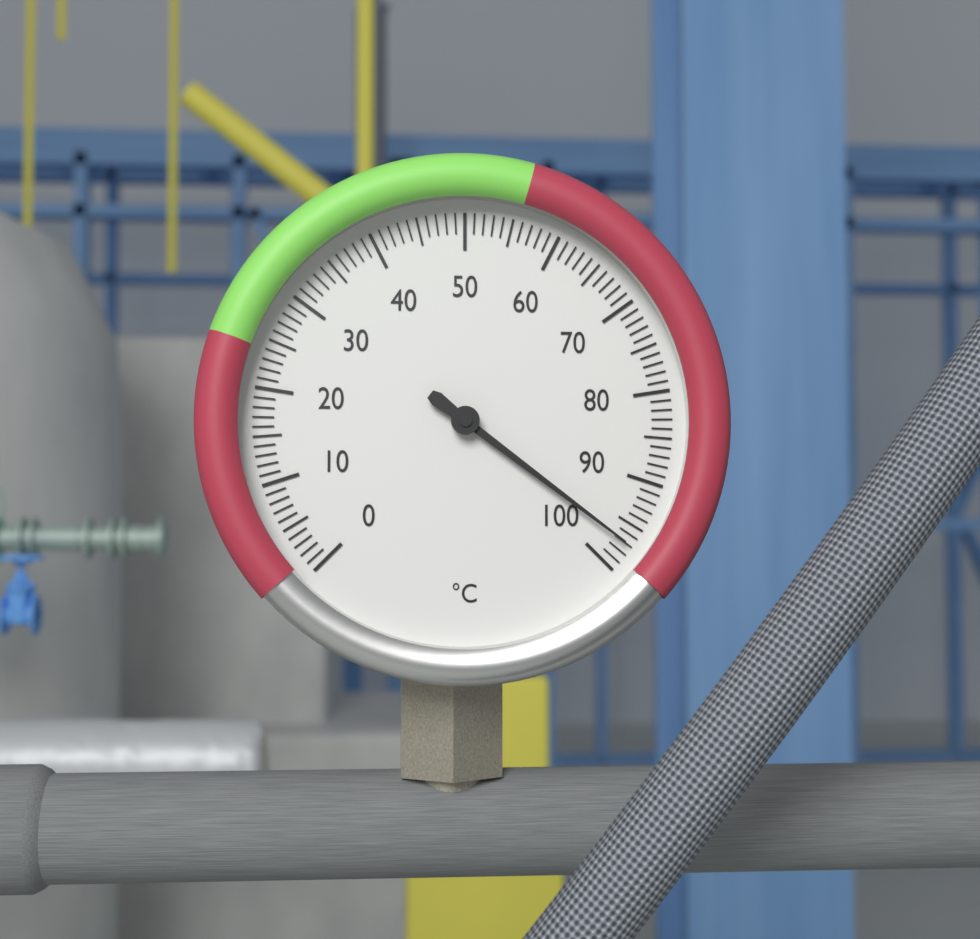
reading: 97 °C
